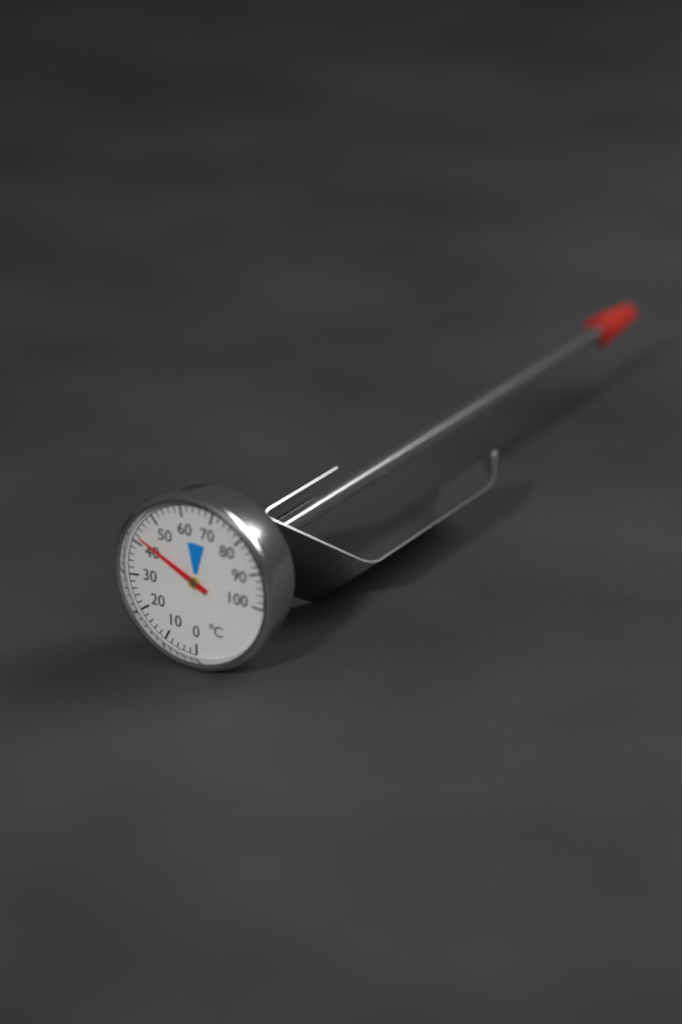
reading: 42 °C
